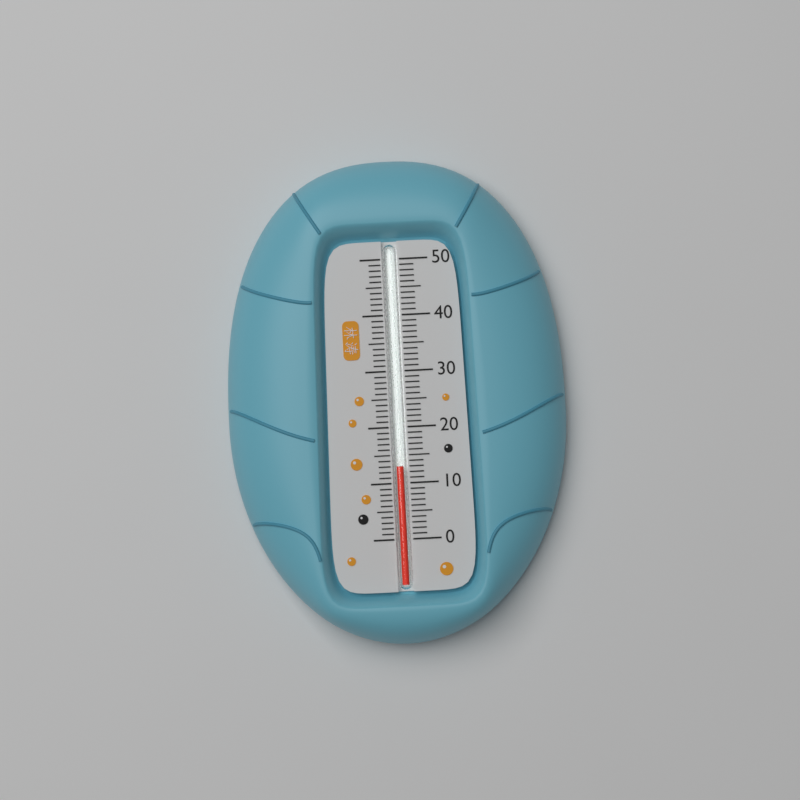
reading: 13 (no unit)
